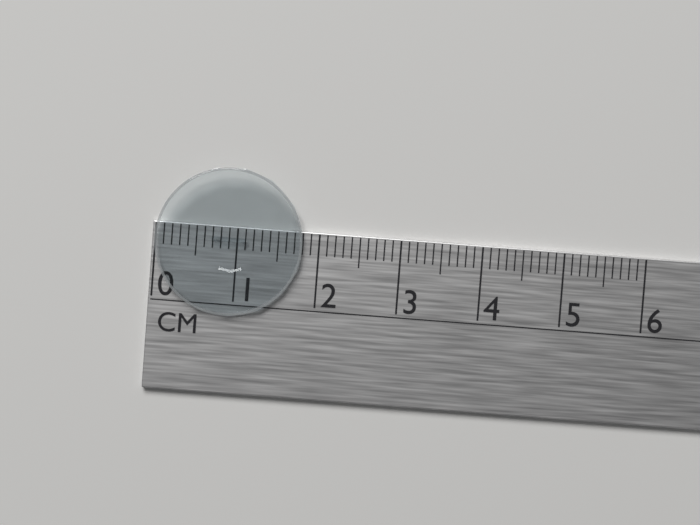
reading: 1.8 cm
